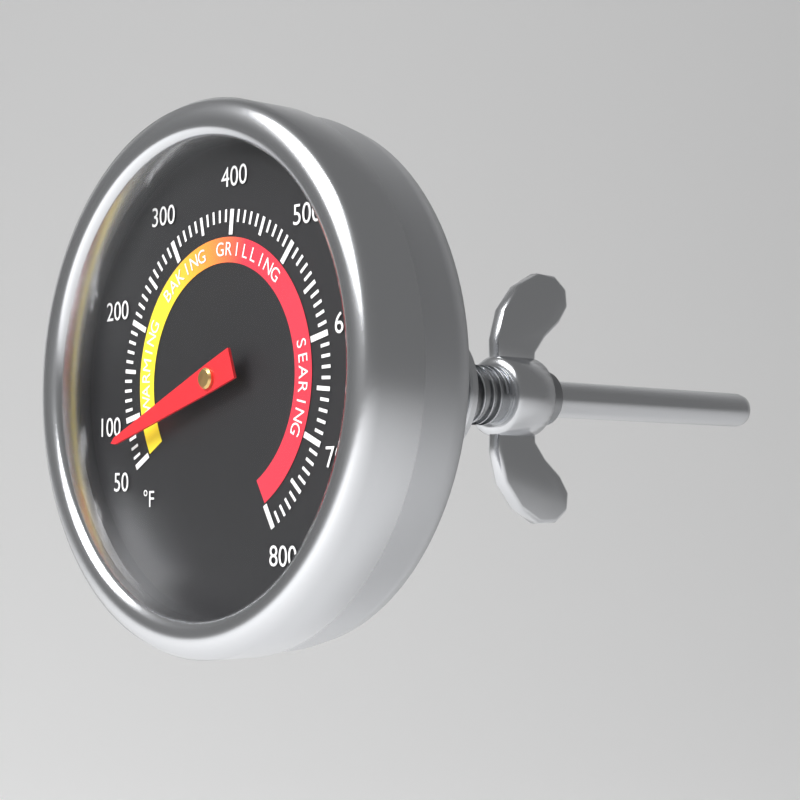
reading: 80 °F
